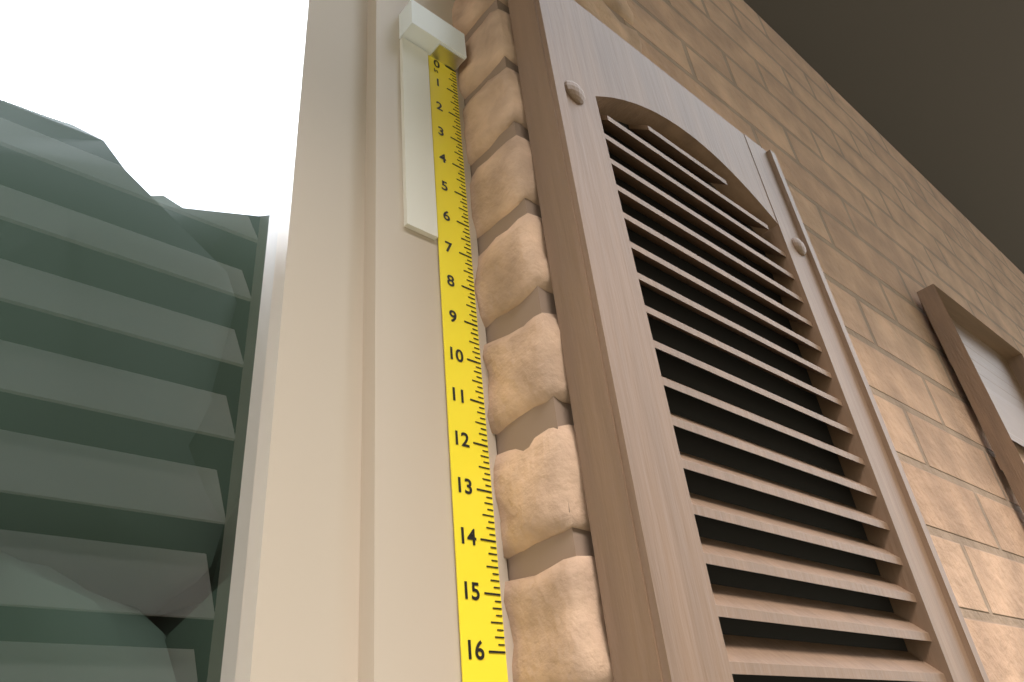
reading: 6.875 in
